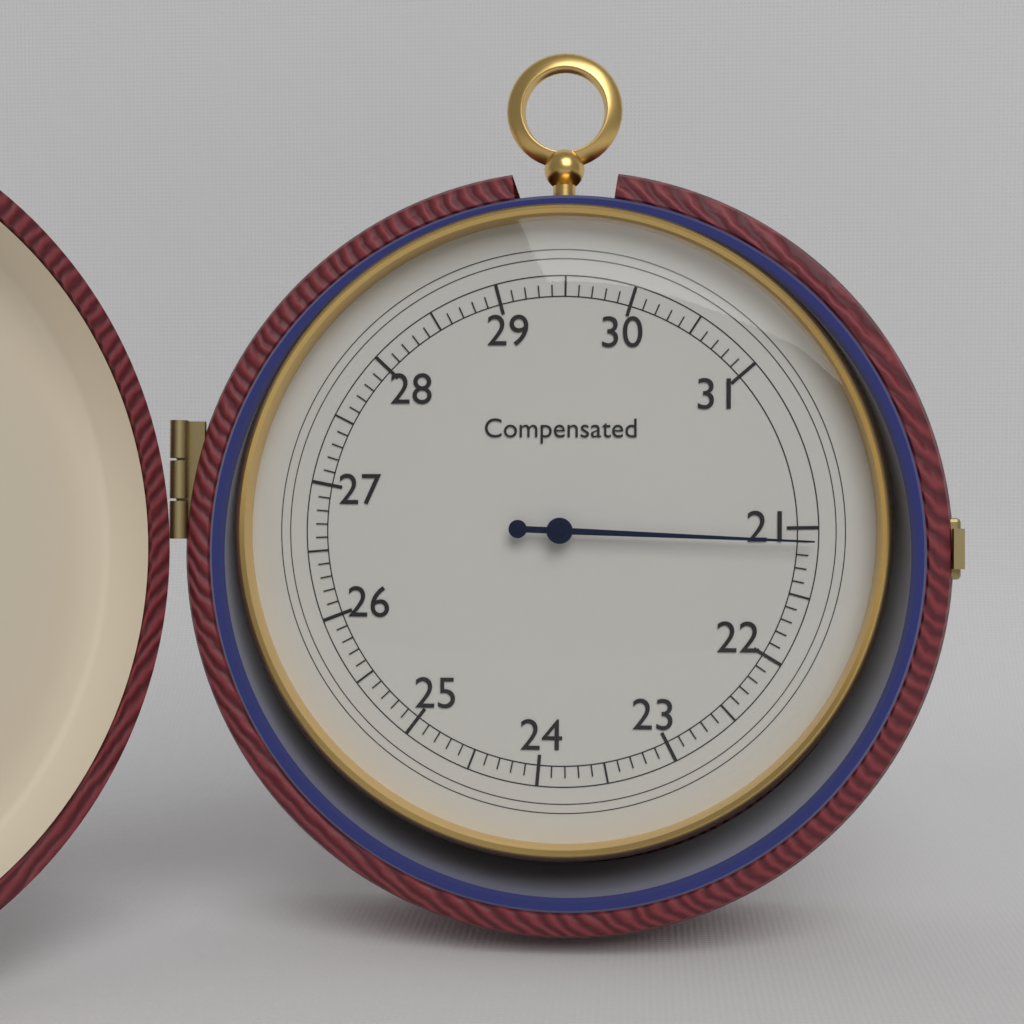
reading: 21.1 (no unit)
